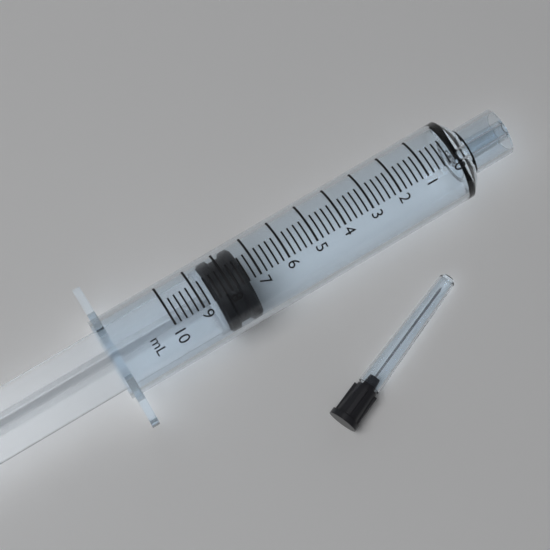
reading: 7.4 ml
